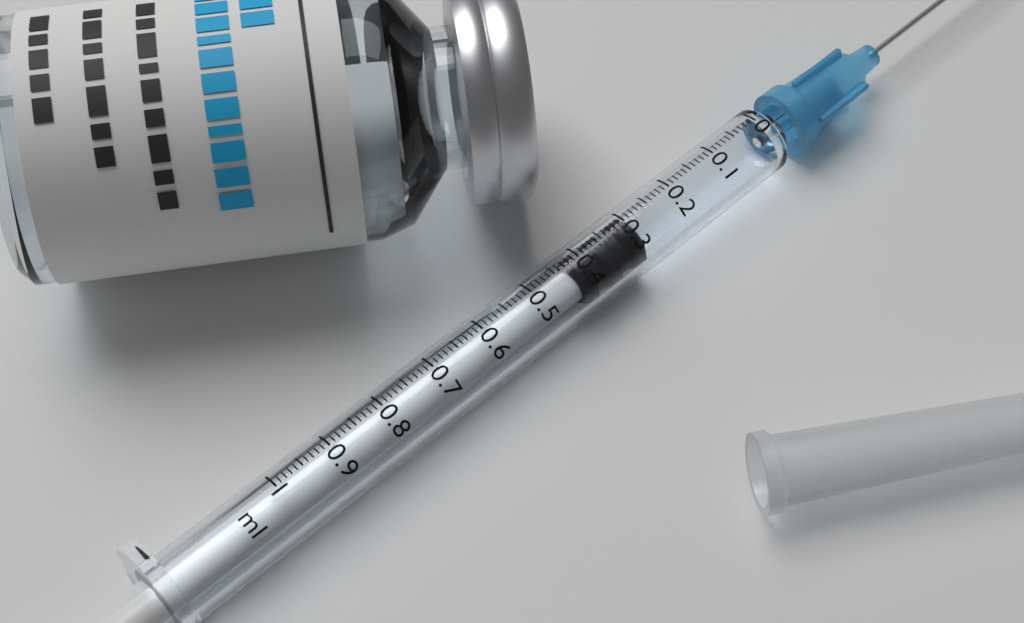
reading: 0.29 ml
